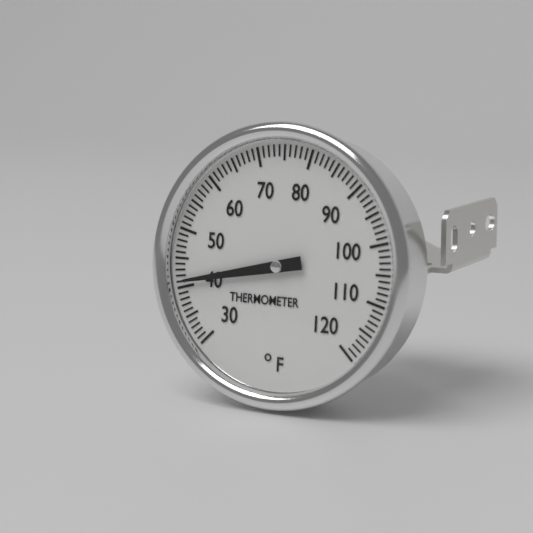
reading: 41 °F
